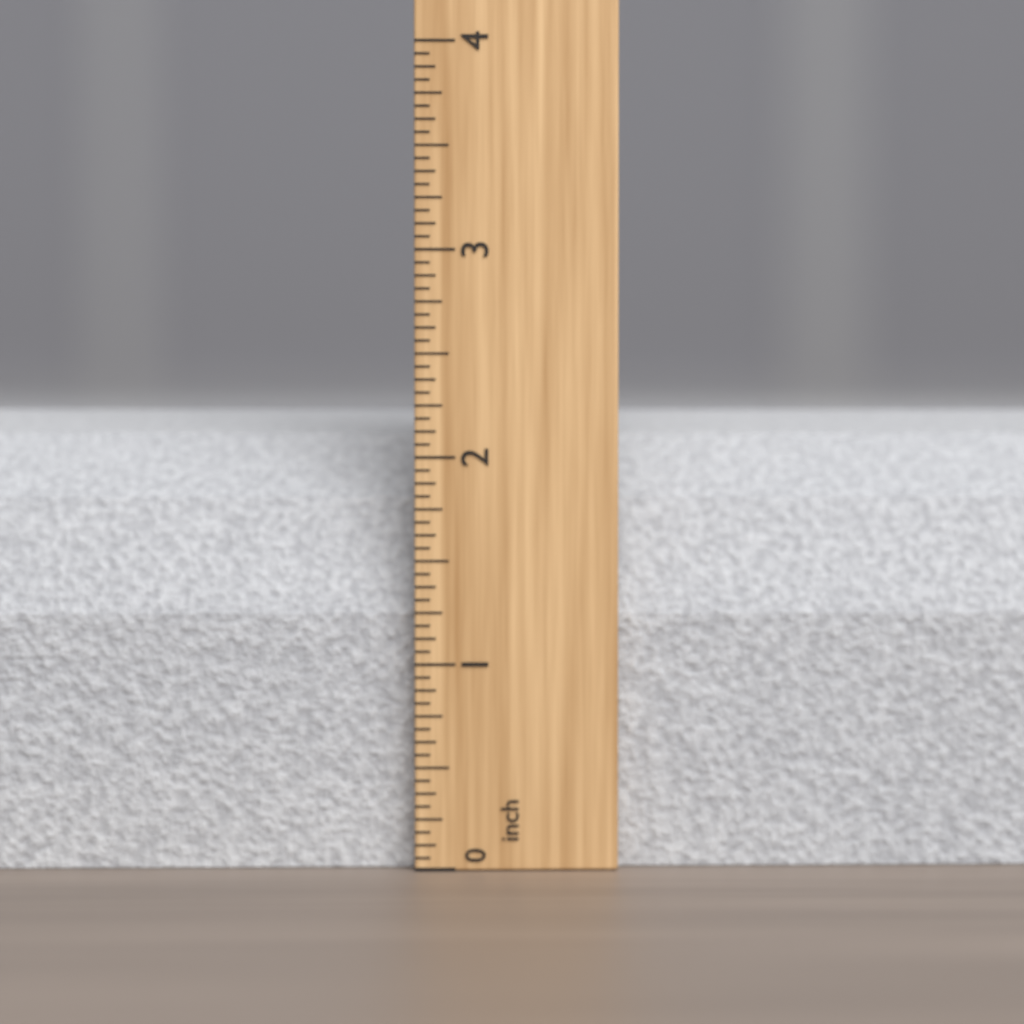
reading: 2.2500 inch
